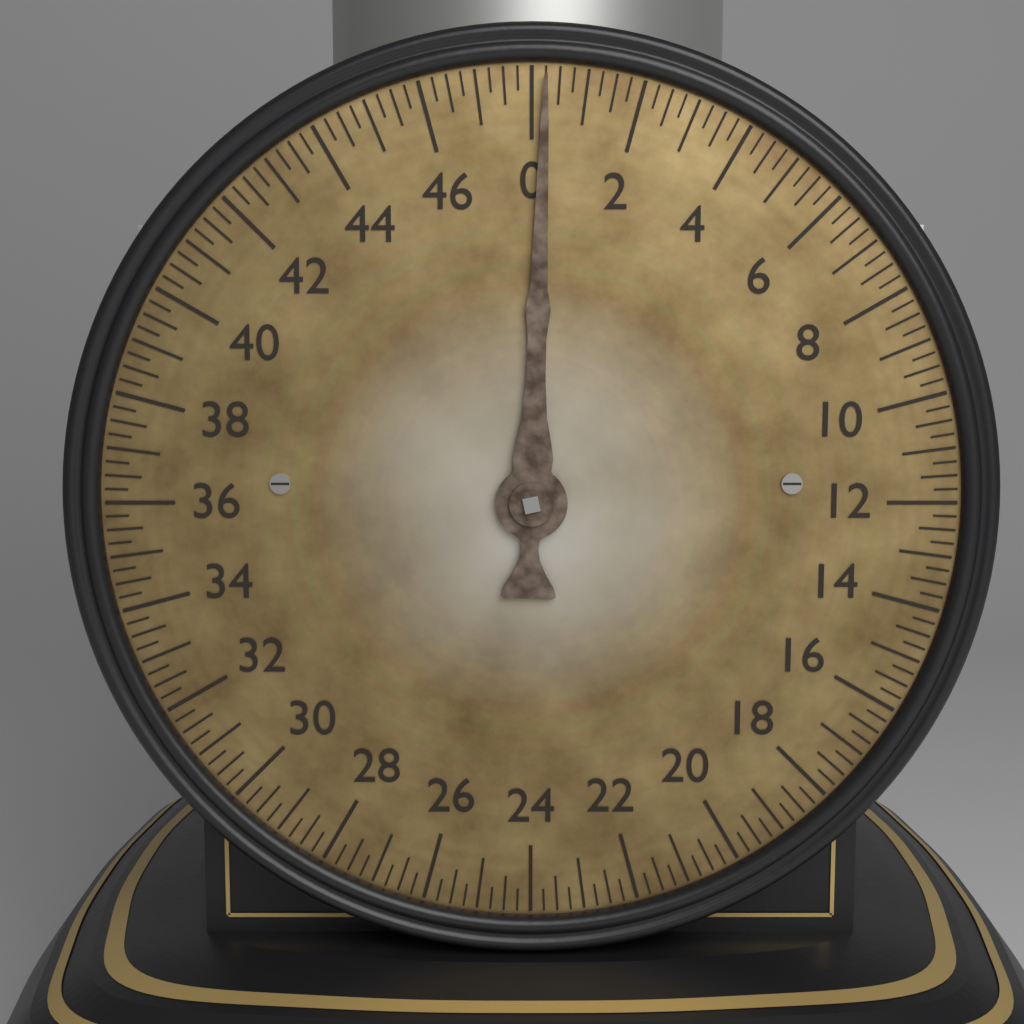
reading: 0.25 (no unit)
